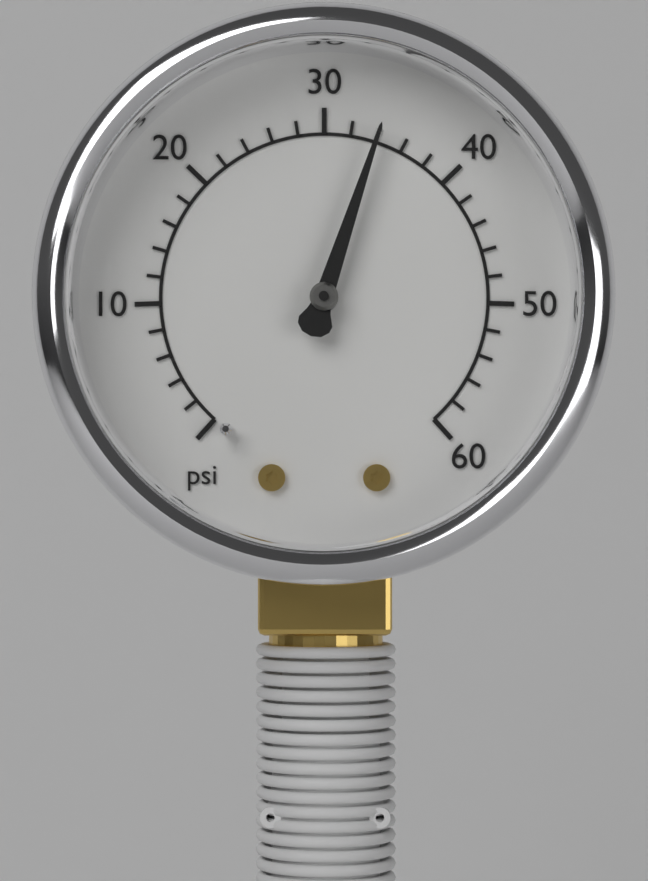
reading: 34 psi
